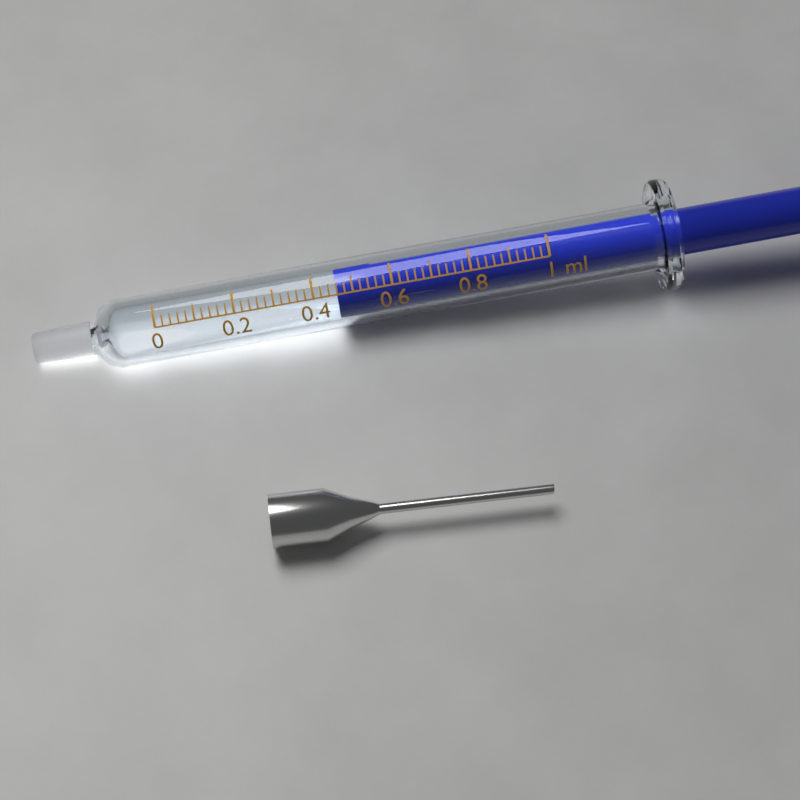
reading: 0.46 ml
